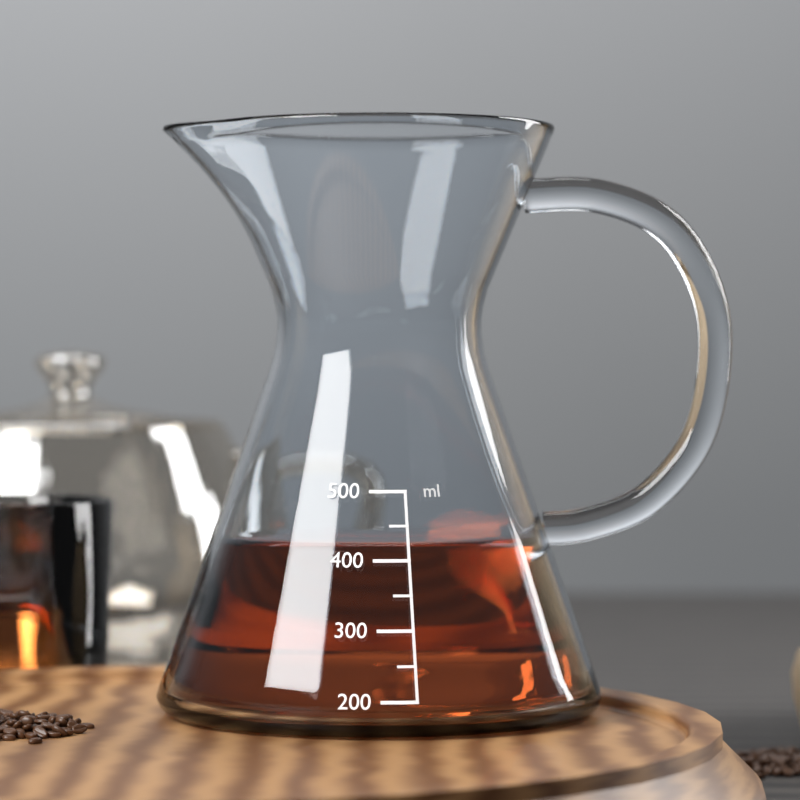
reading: 420 ml
